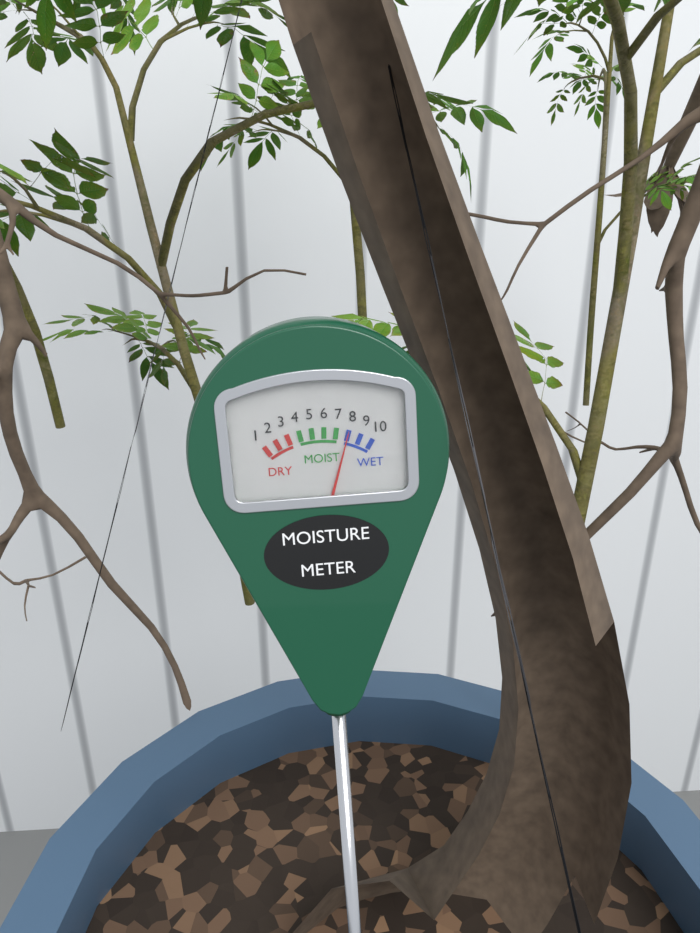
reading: 8 (no unit)
